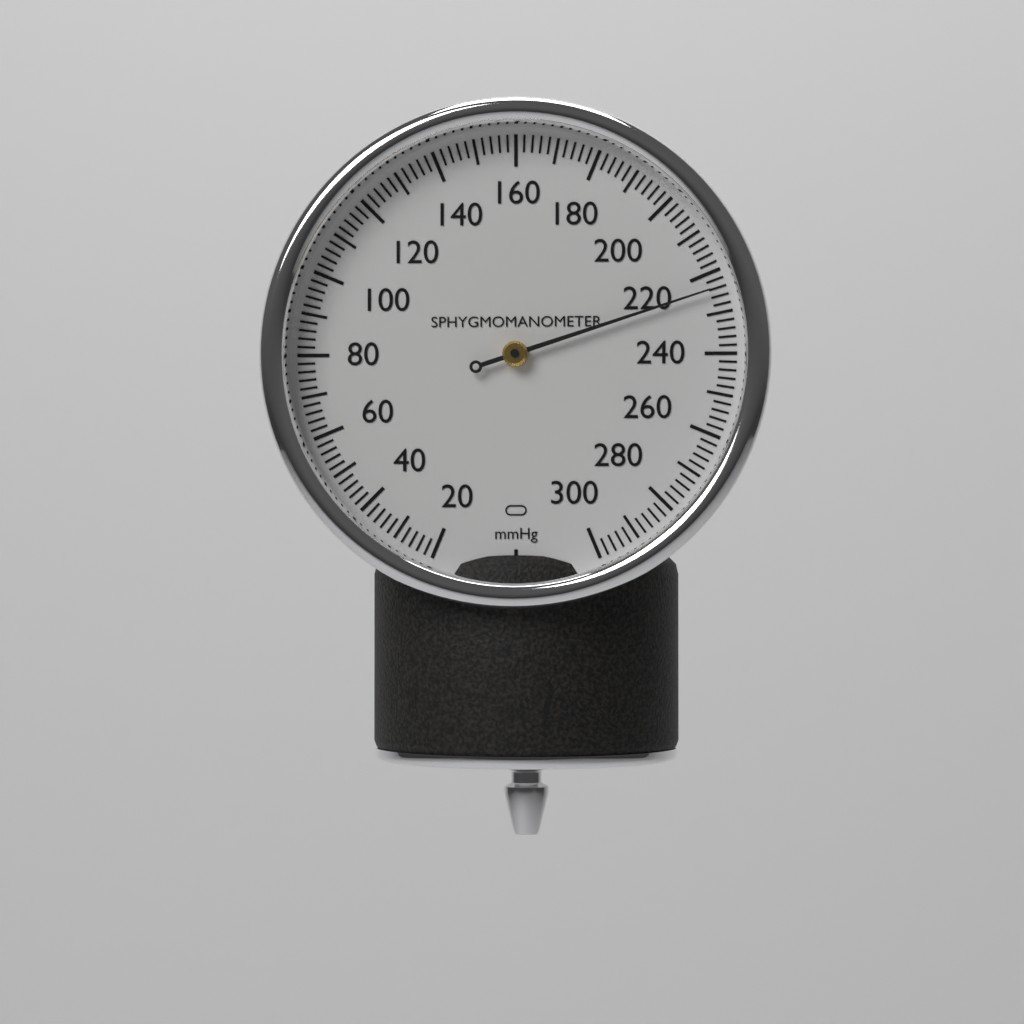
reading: 224 mmHg
